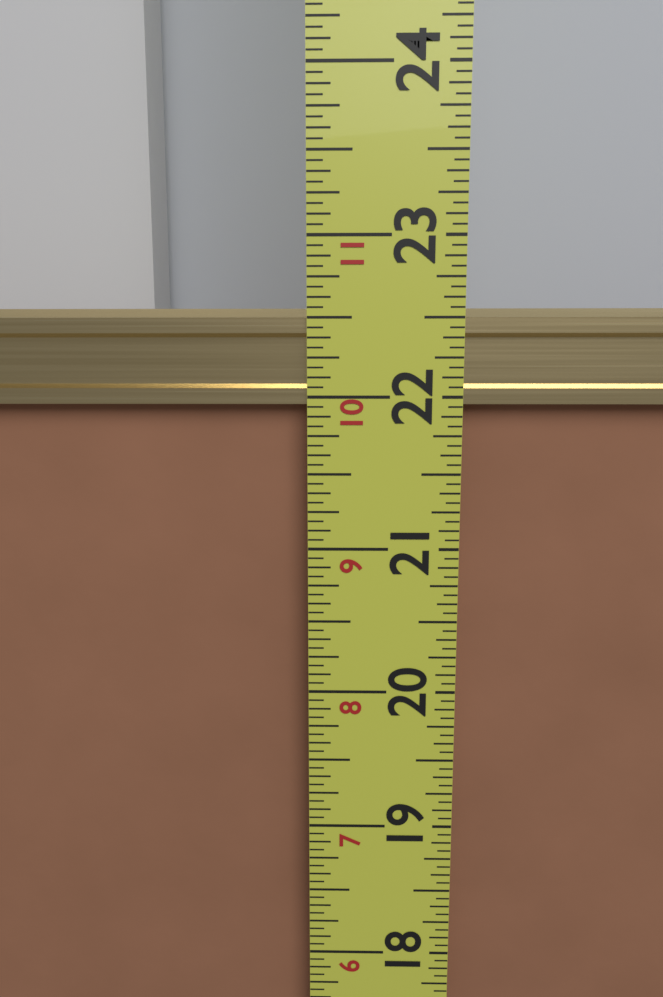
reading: 22.5625 in
